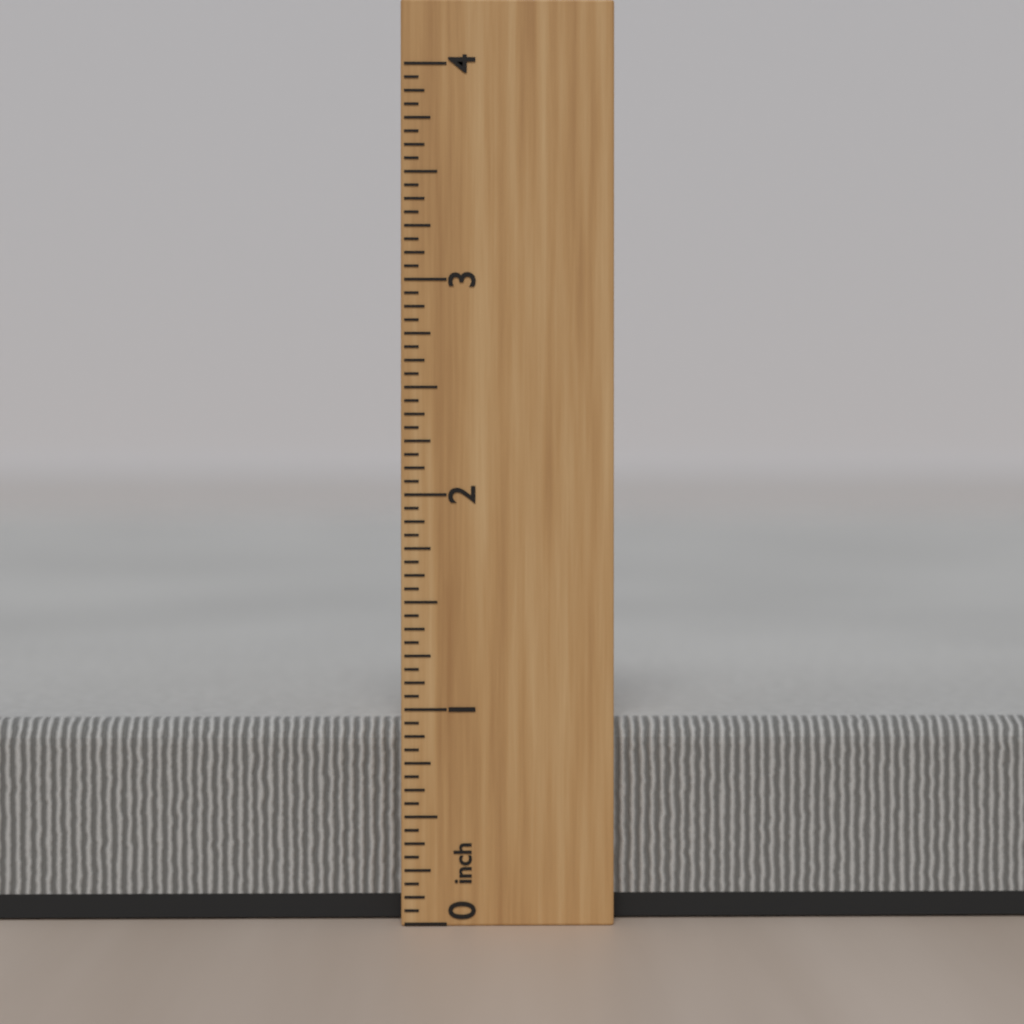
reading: 0.9375 inch
